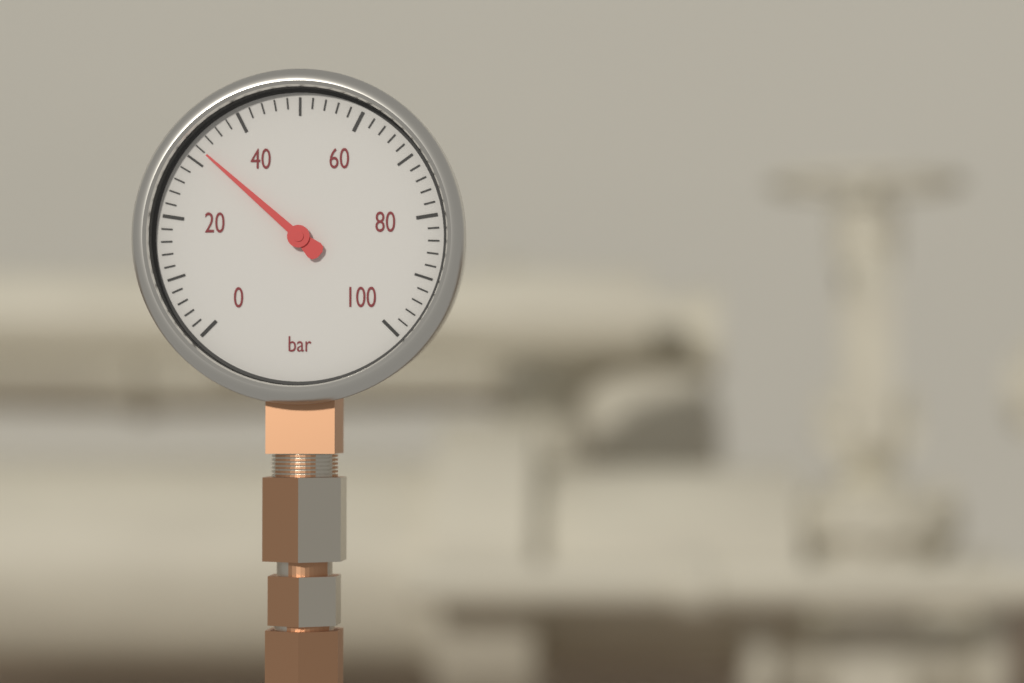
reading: 32 bar
